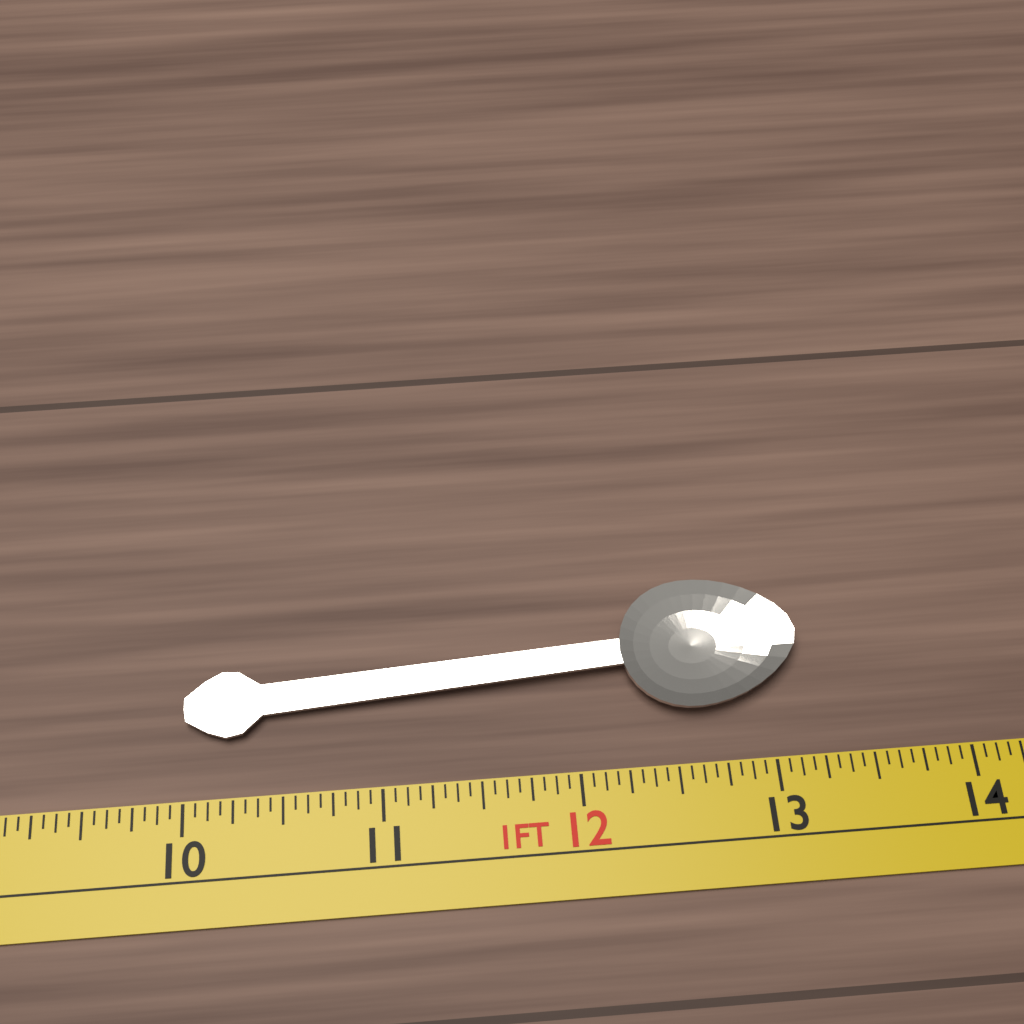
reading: 13.1875 in
